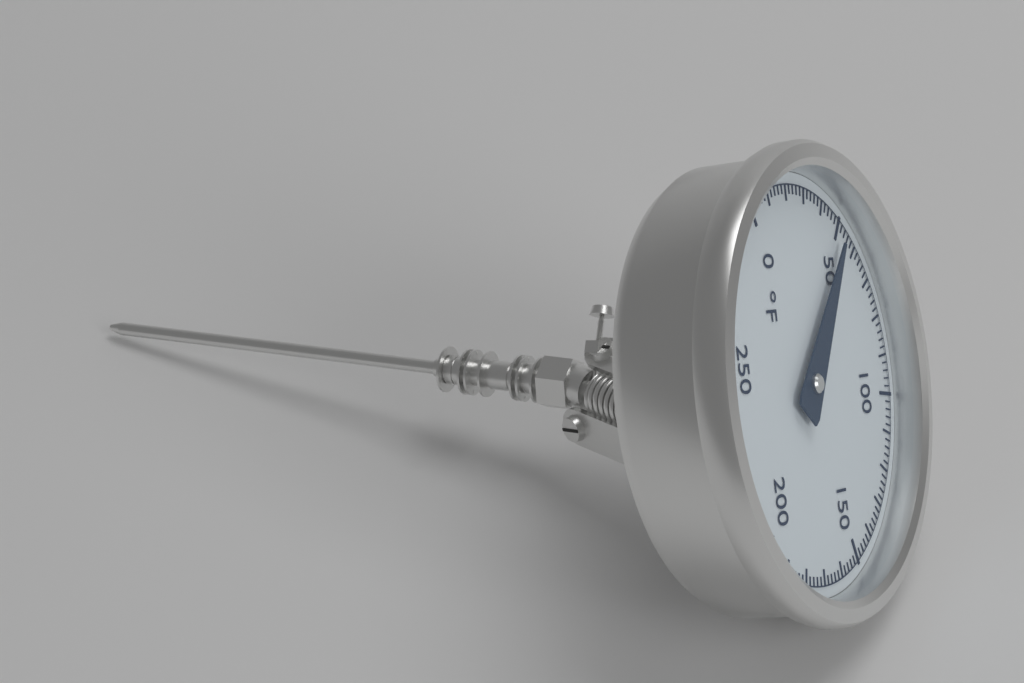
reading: 52 °F
